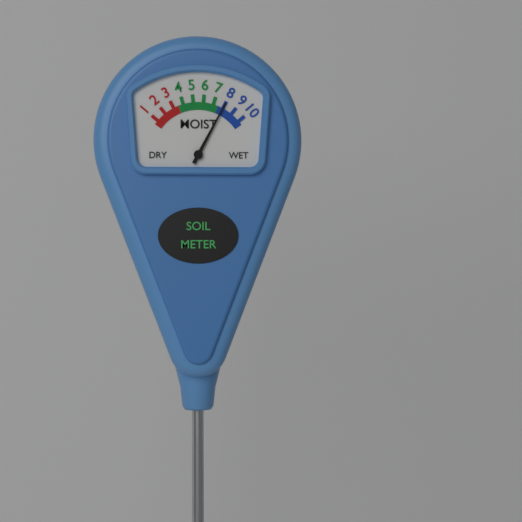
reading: 8 (no unit)
